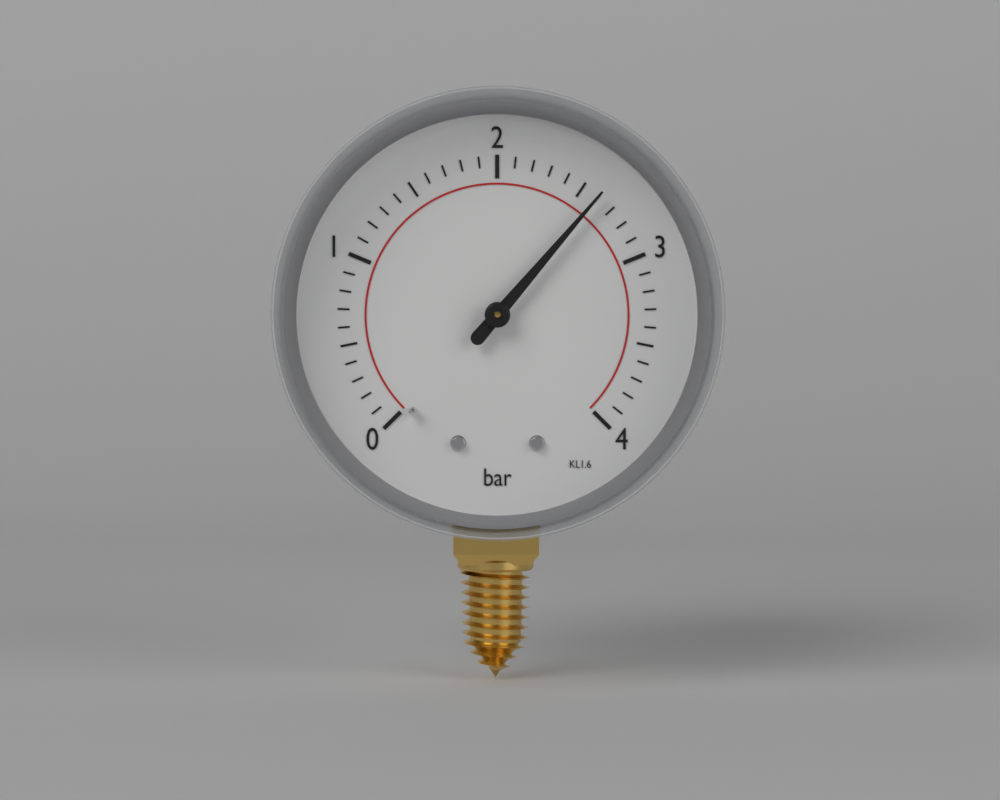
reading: 2.6 bar
